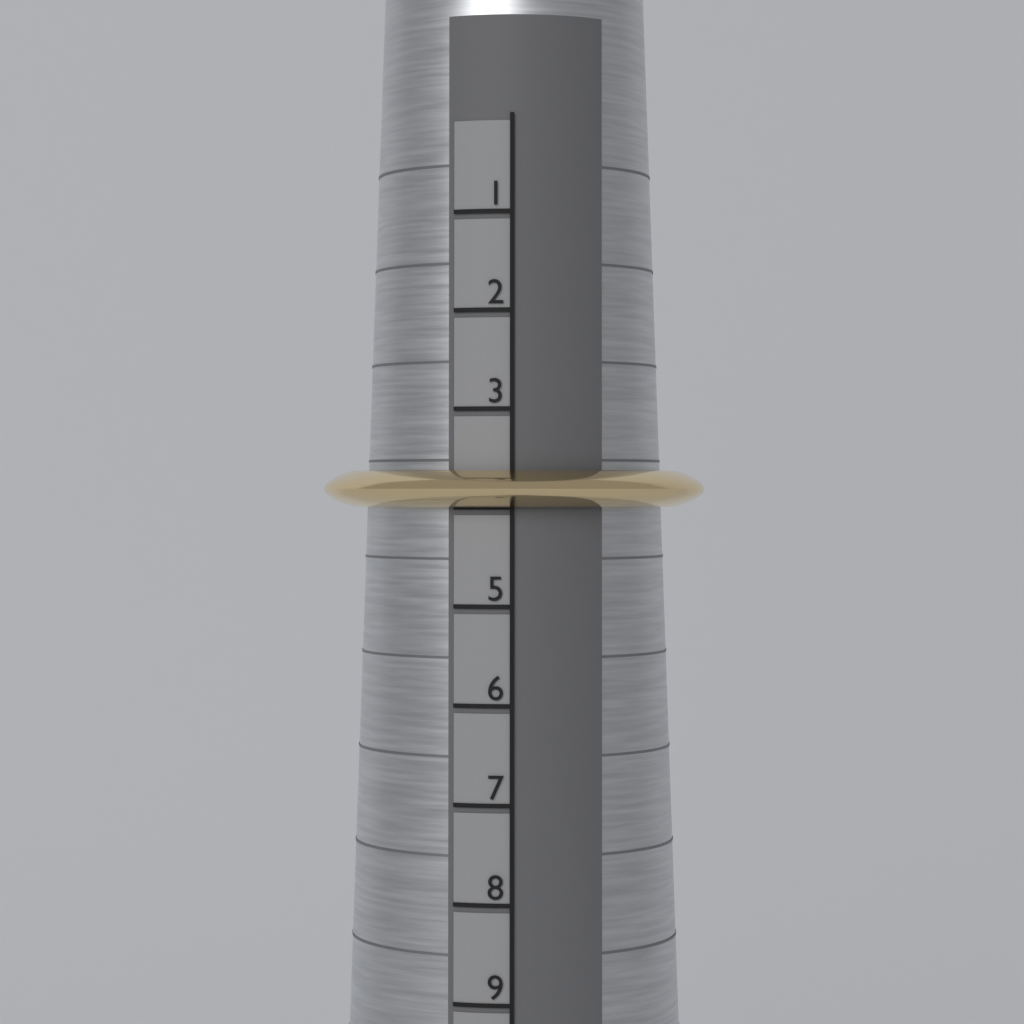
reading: 4 (no unit)
